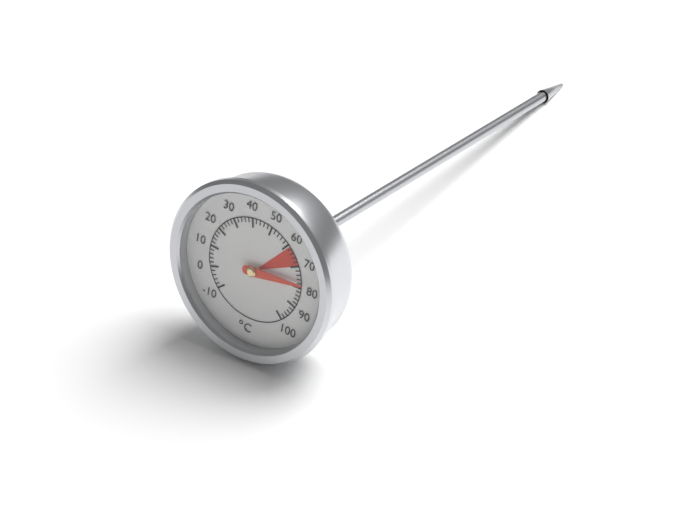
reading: 78 °C
